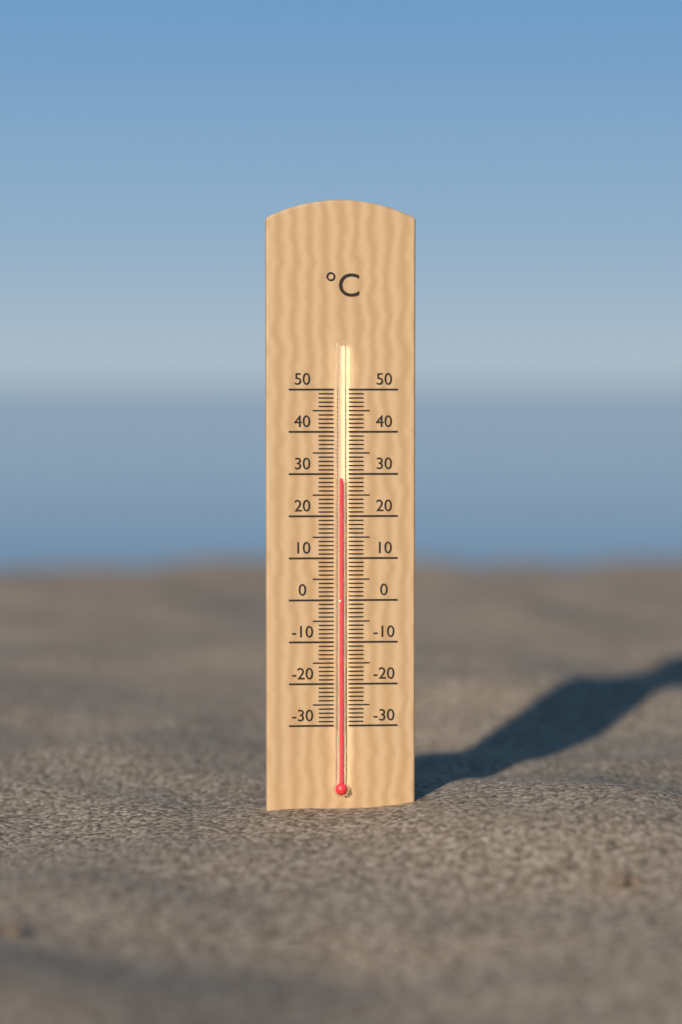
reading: 29 °C
